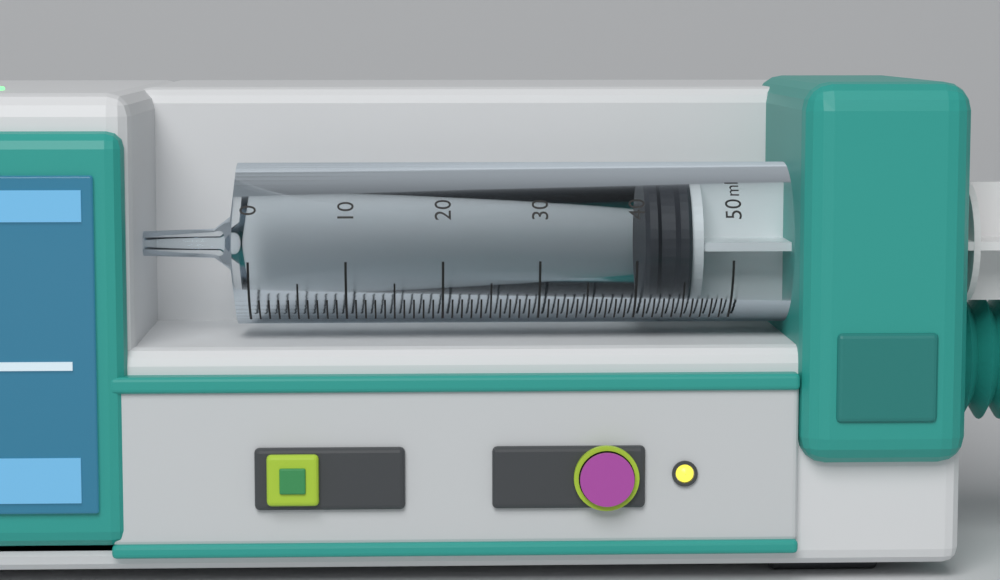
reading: 41 ml
